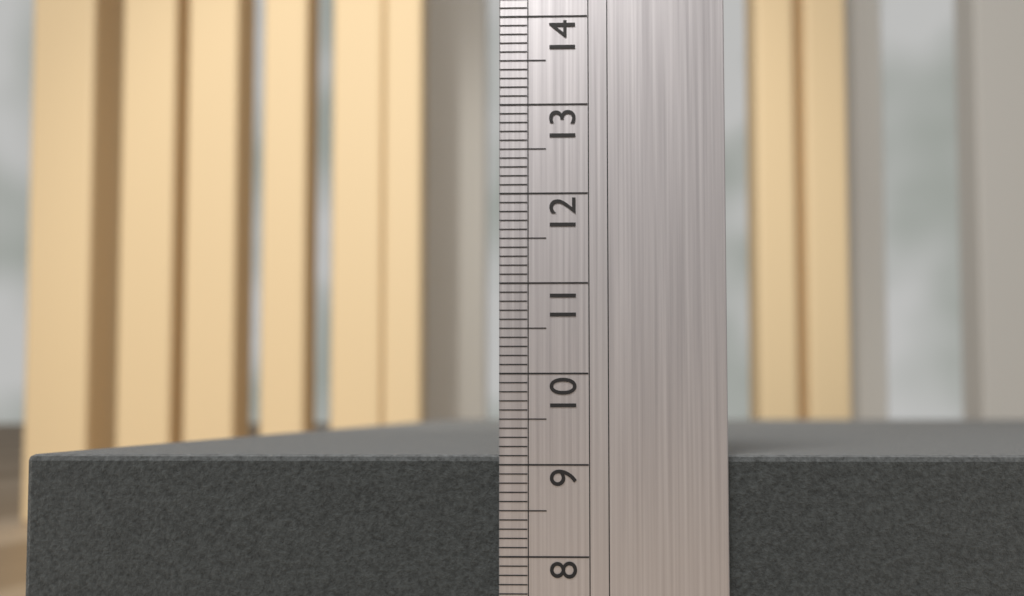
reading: 9.1 (no unit)
